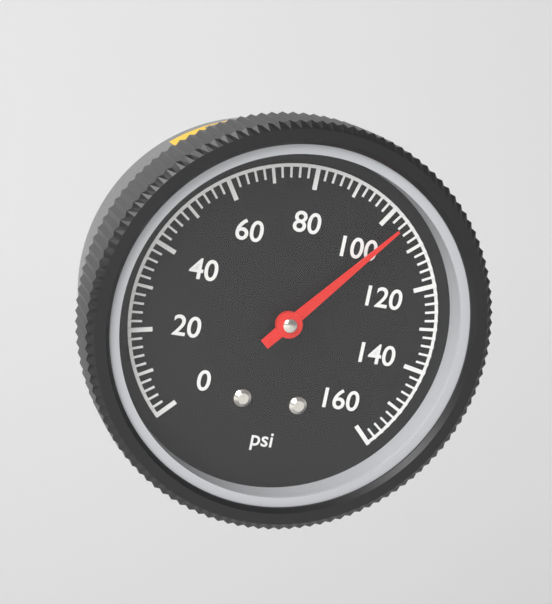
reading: 104 psi
